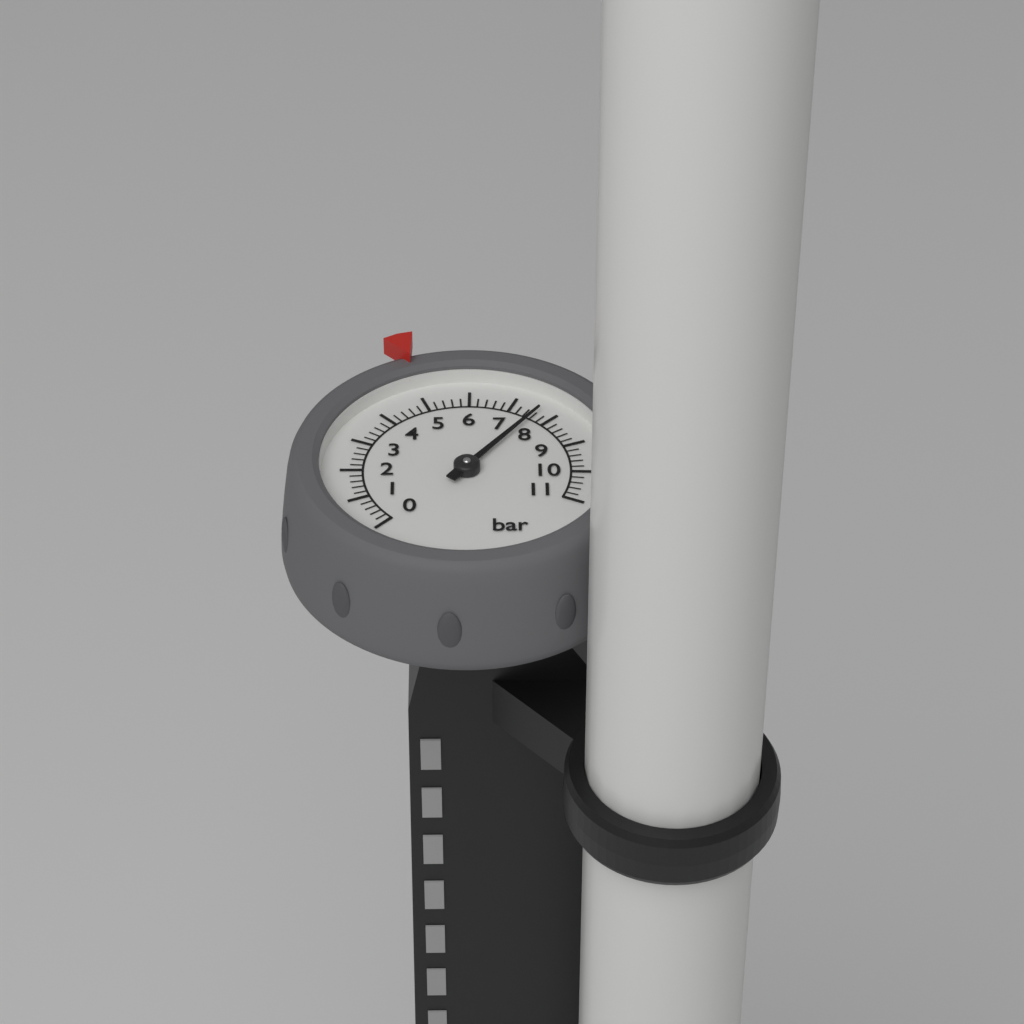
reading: 7.6 bar
